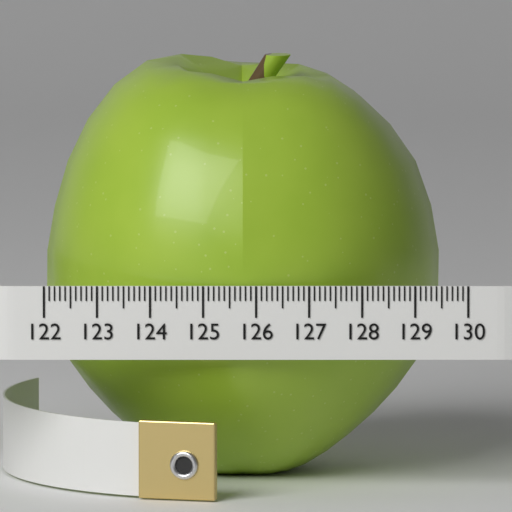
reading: 129.5 (no unit)
